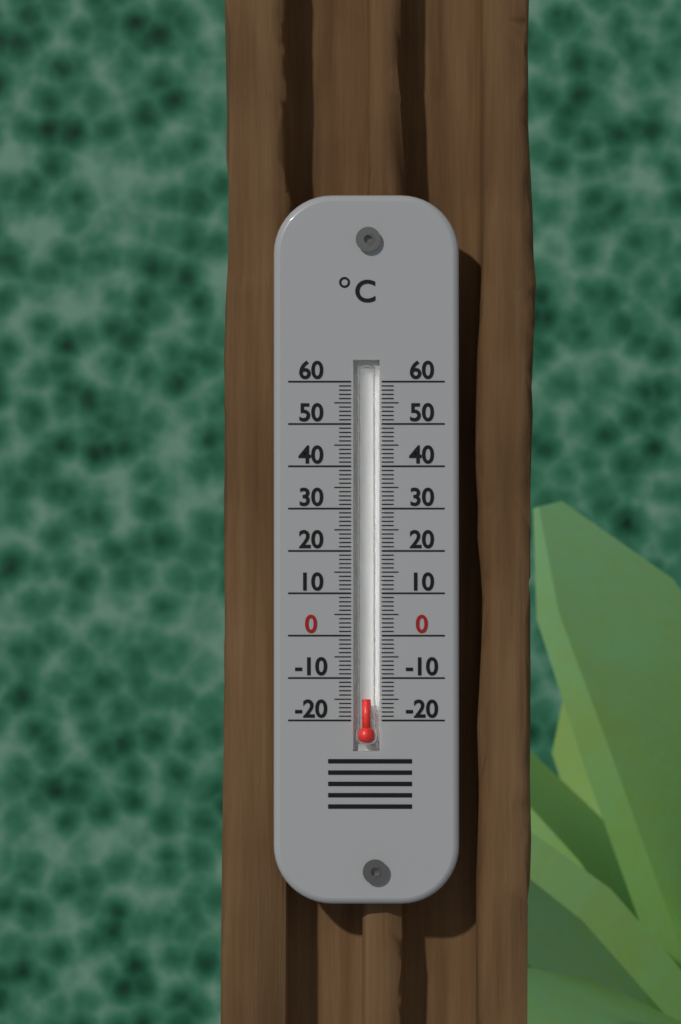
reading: -15 °C
